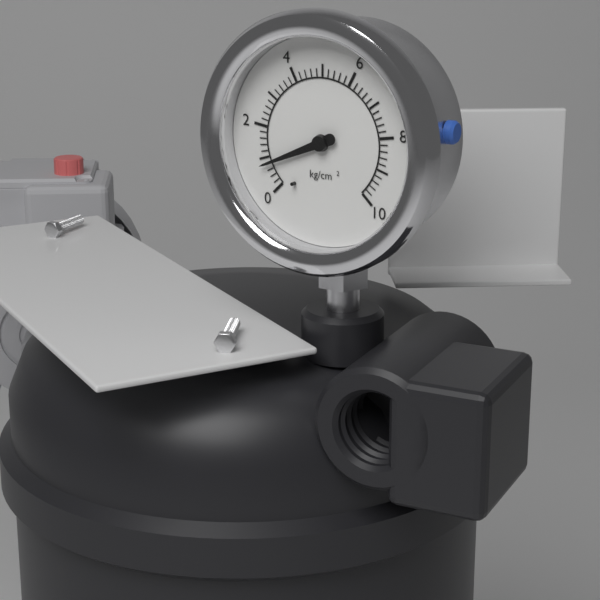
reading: 0.8 kg/cm²
